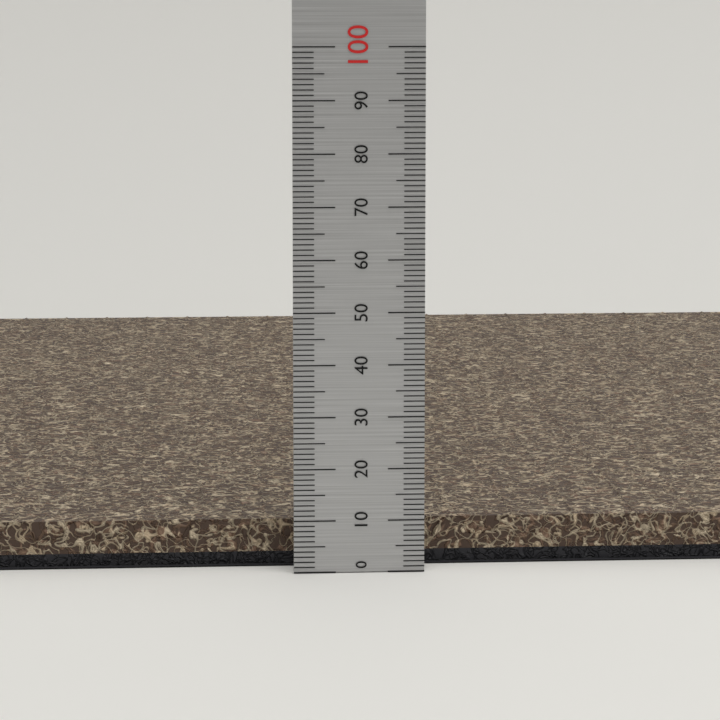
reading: 9 (no unit)
